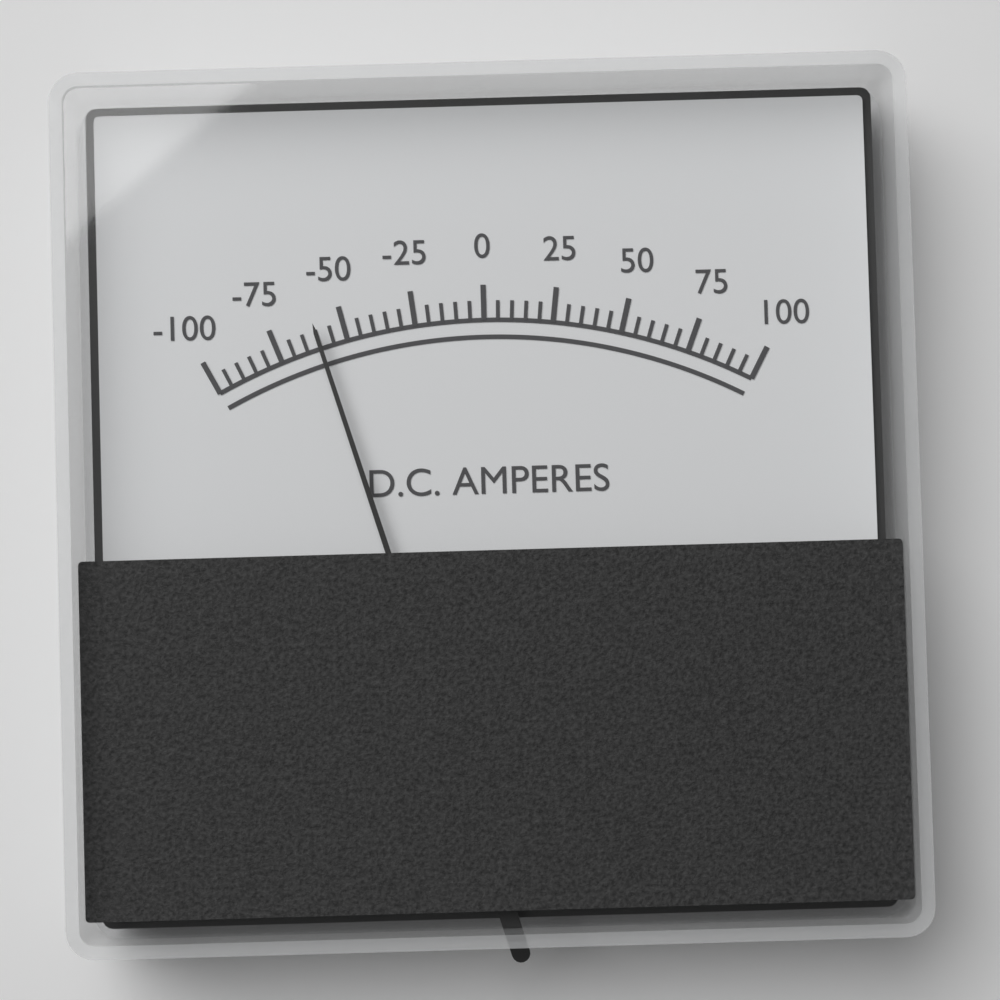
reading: -60 A
